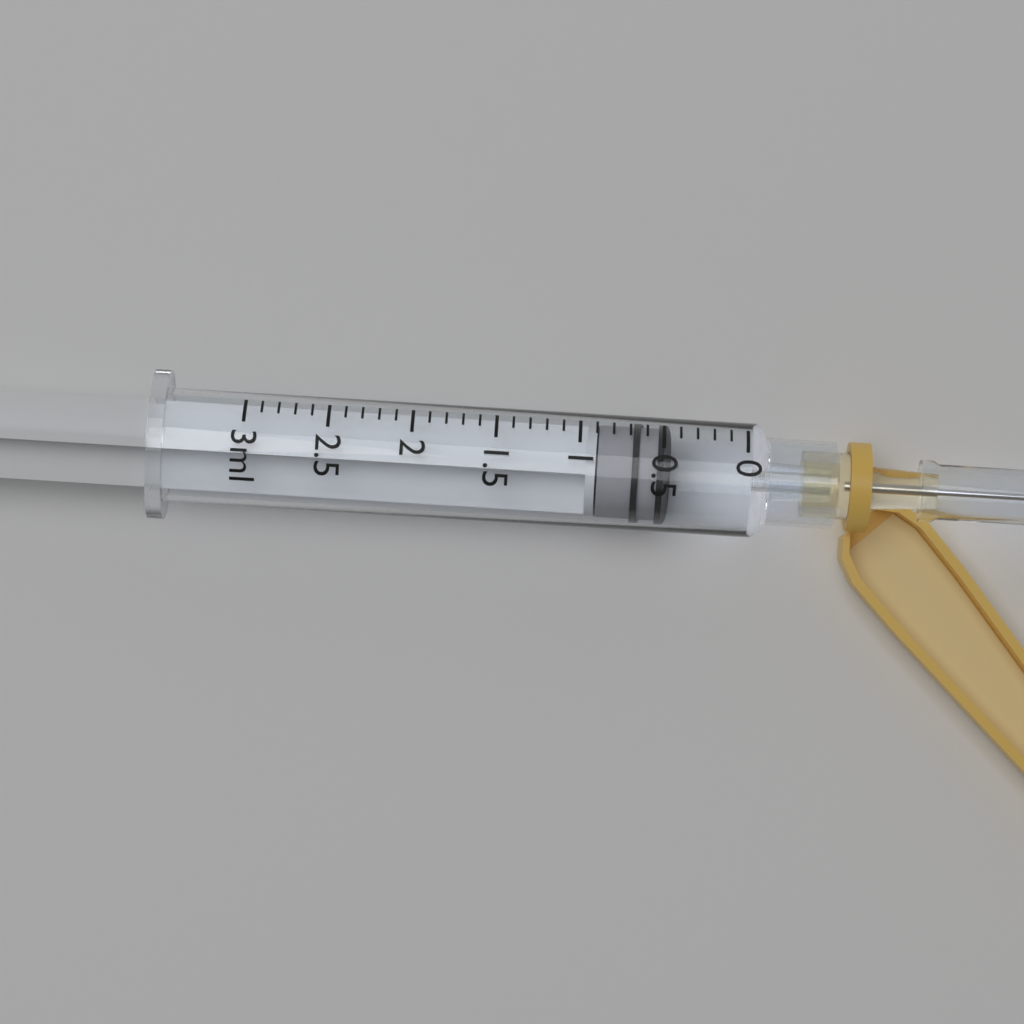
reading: 0.5 ml
